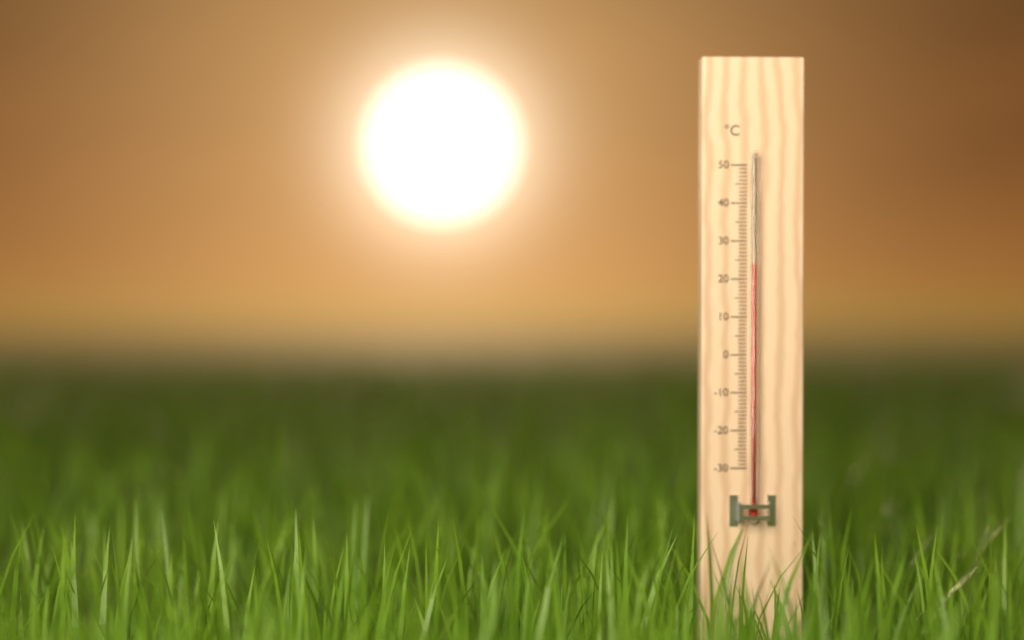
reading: 24 °C
